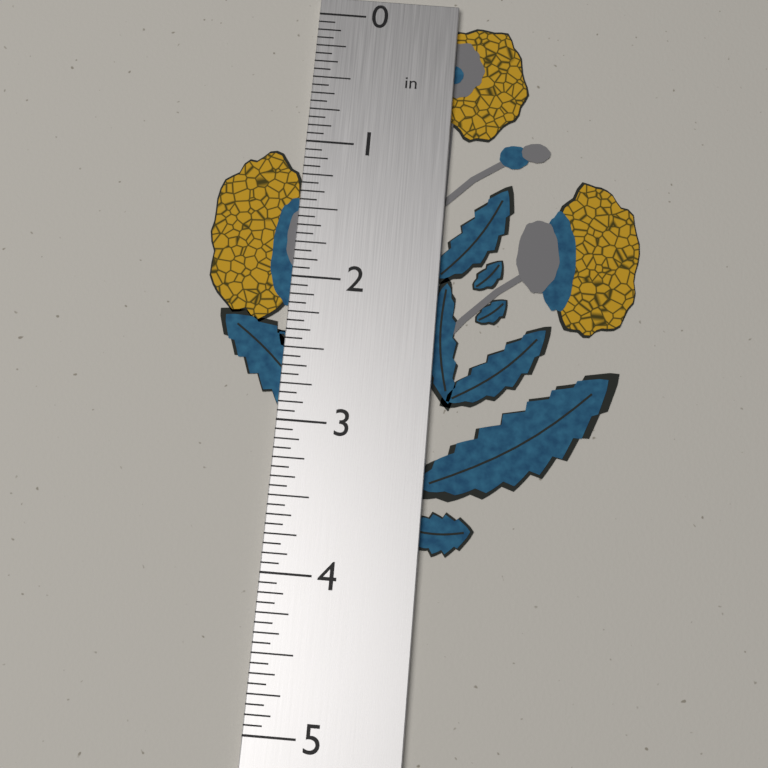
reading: 3.8125 in
